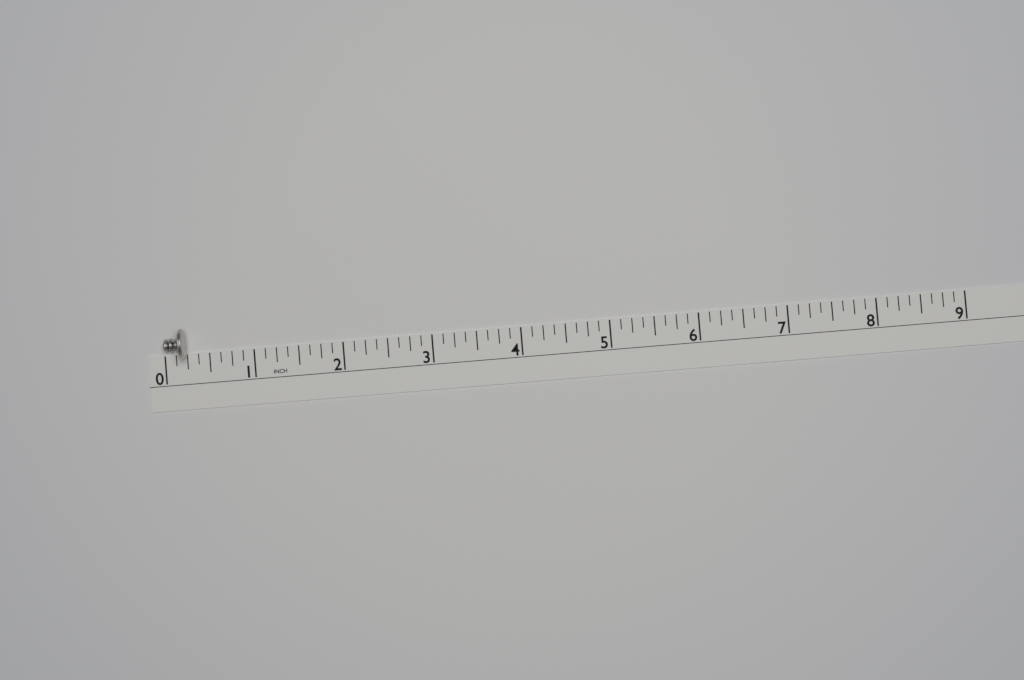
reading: 0.250 in
